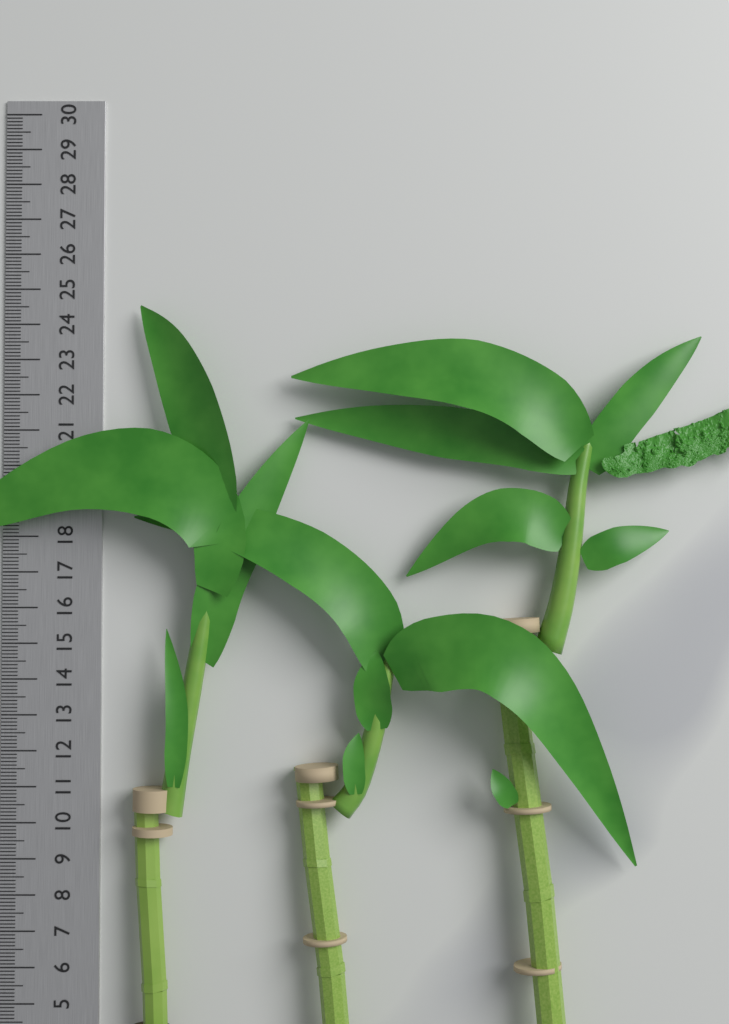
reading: 24.5 cm
